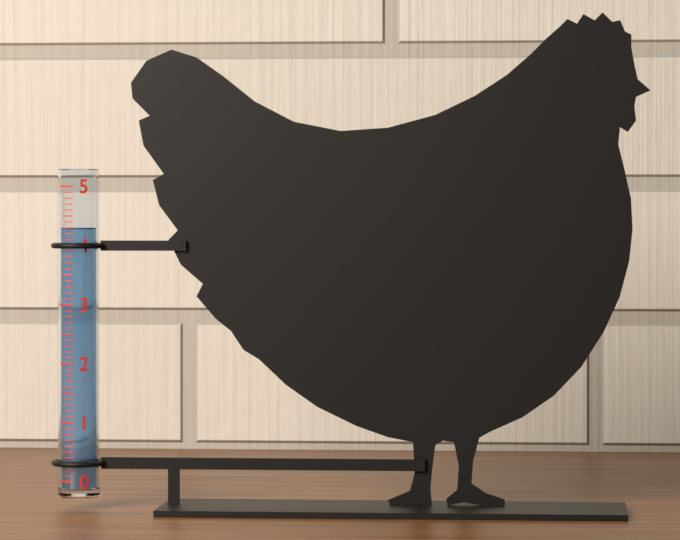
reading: 4.3 (no unit)
